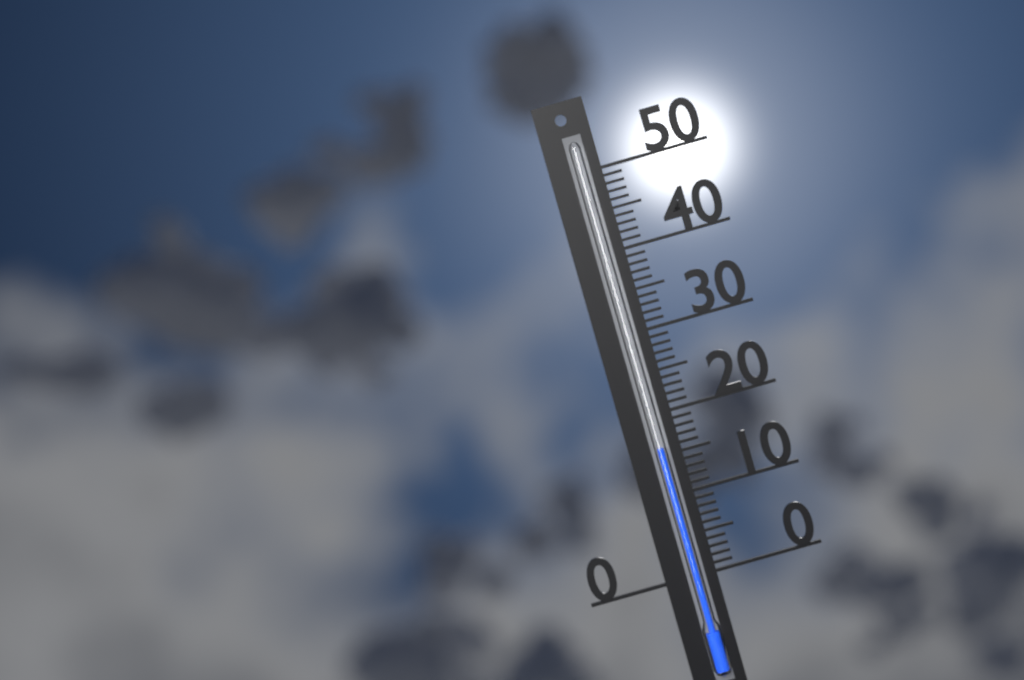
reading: 16 (no unit)
